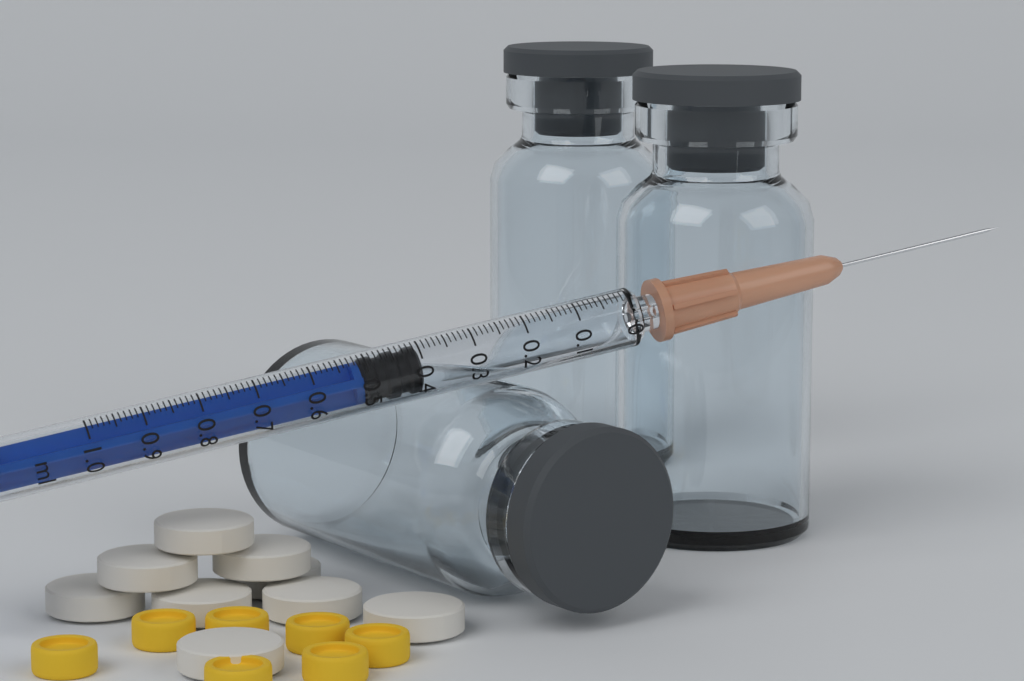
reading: 0.40 ml
